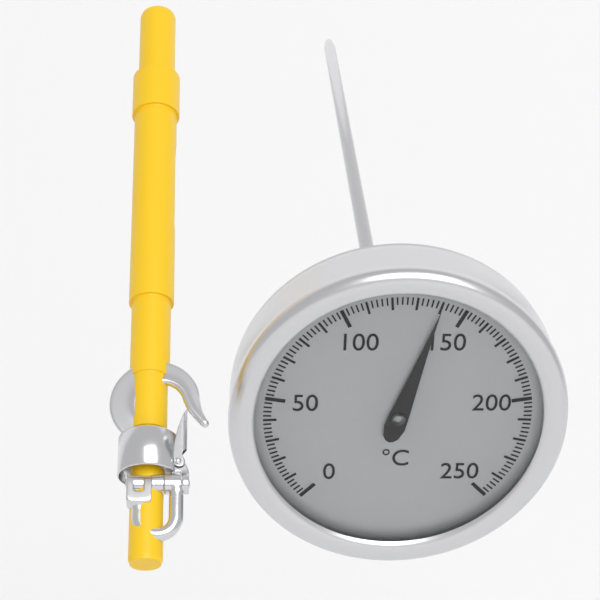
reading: 140 °C
